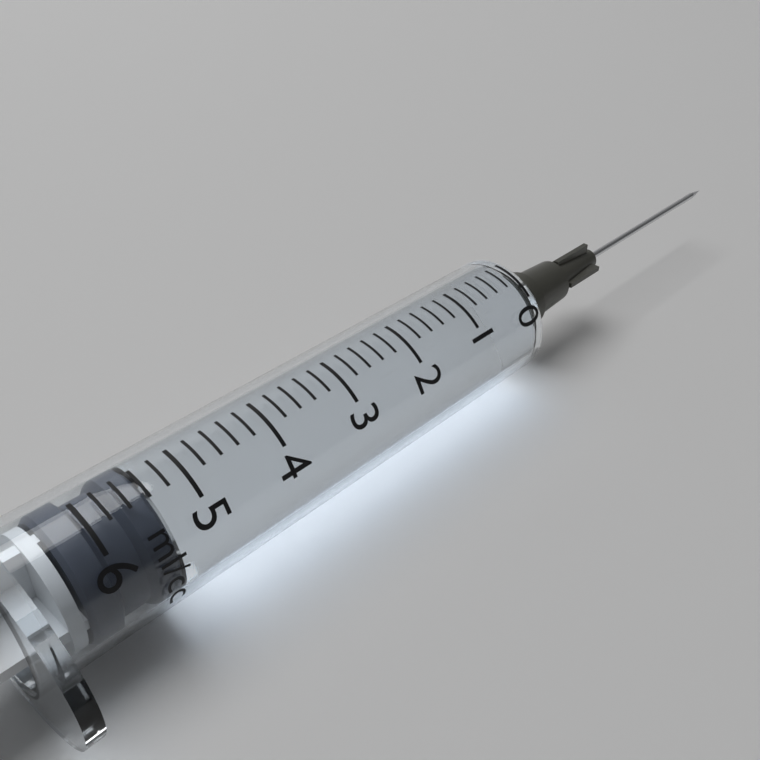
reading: 5.4 ml
